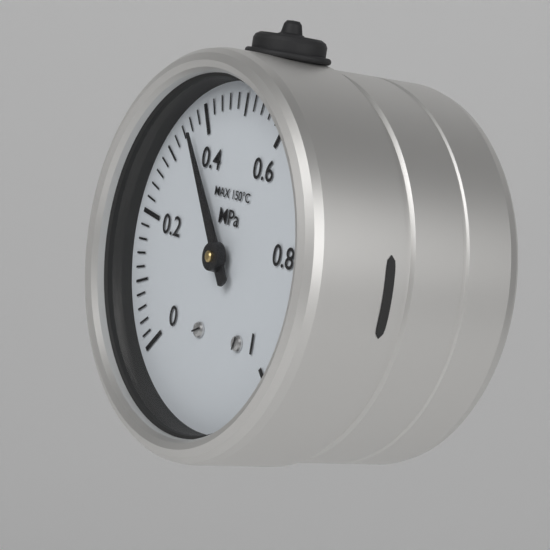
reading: 0.36 MPa
